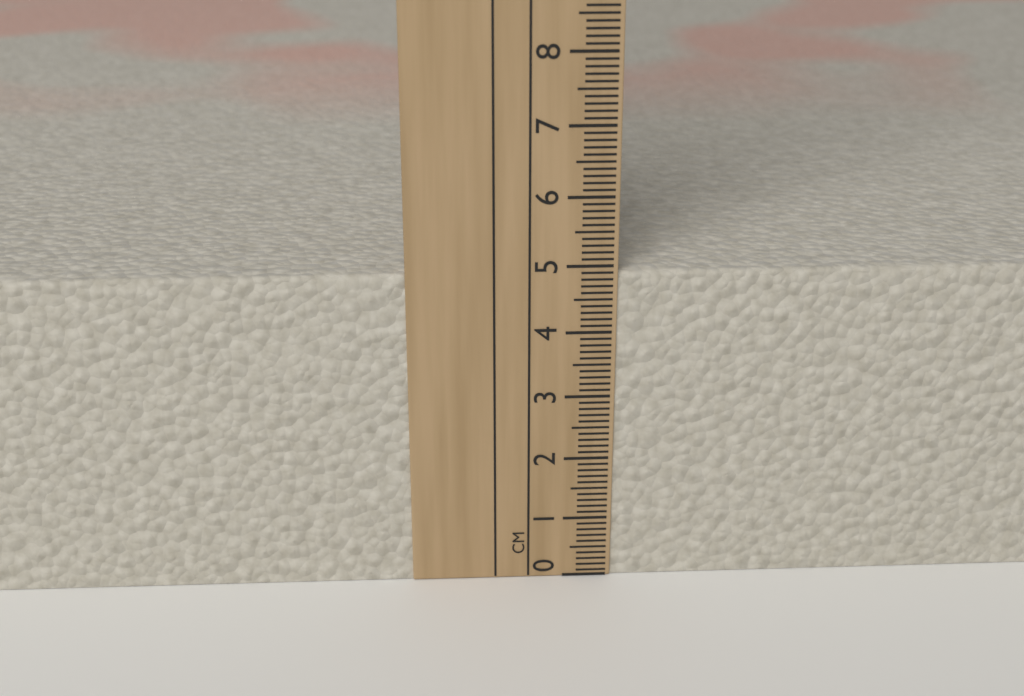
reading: 4.9 cm
